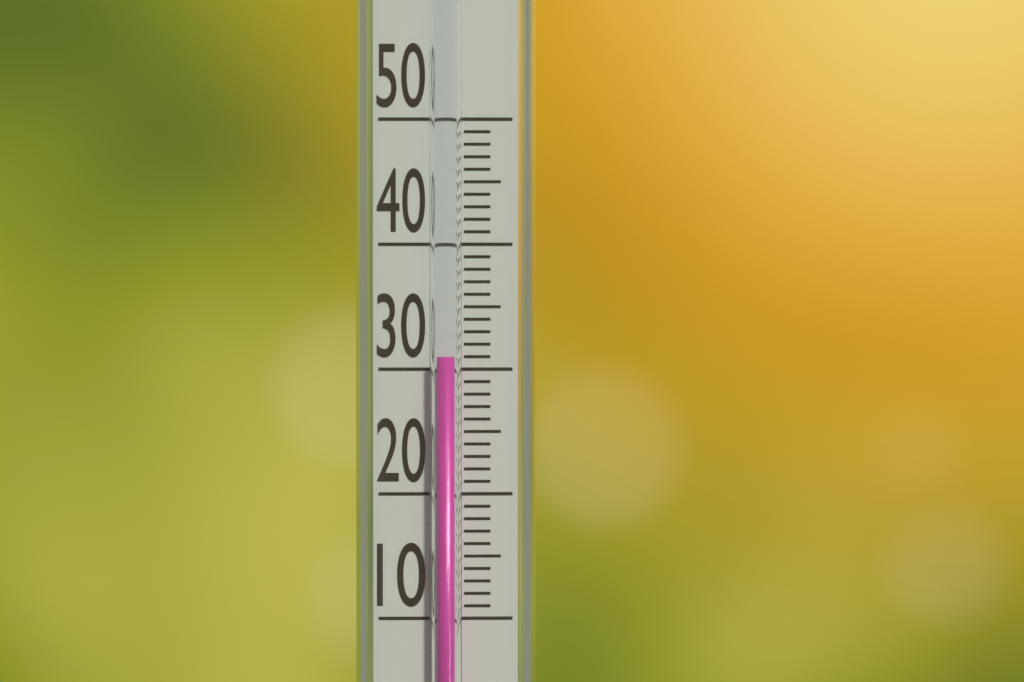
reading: 31 (no unit)
